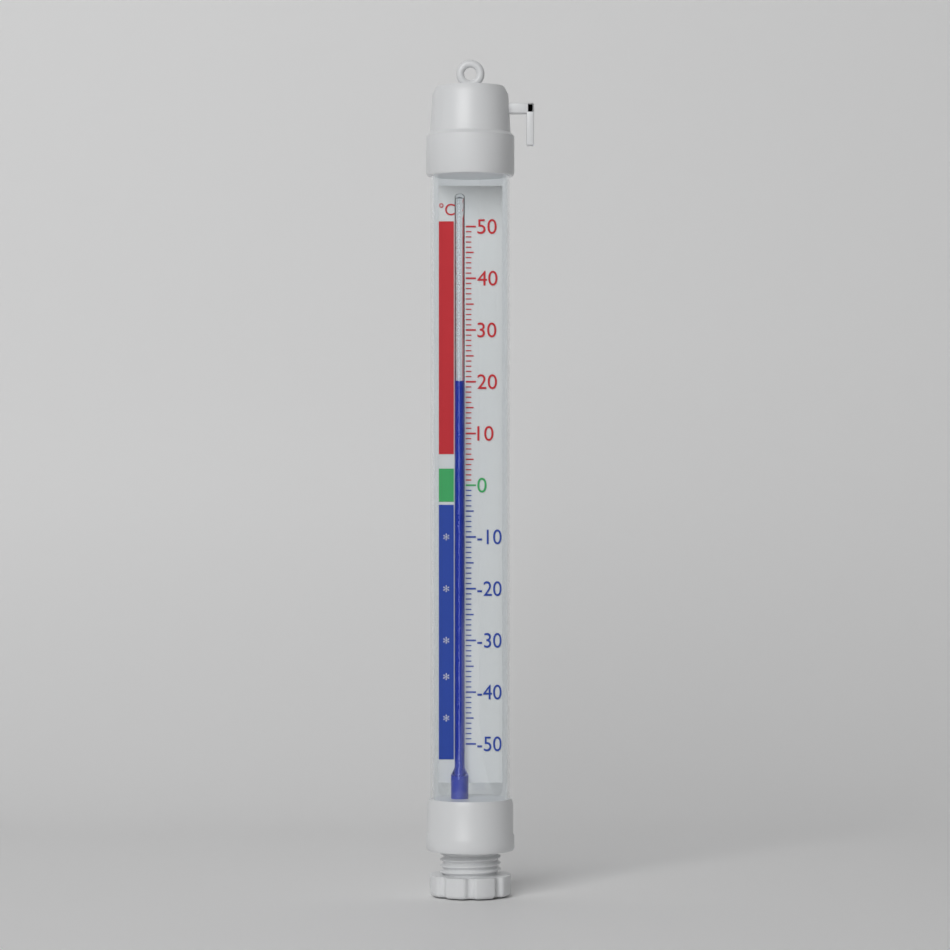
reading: 20 °C
